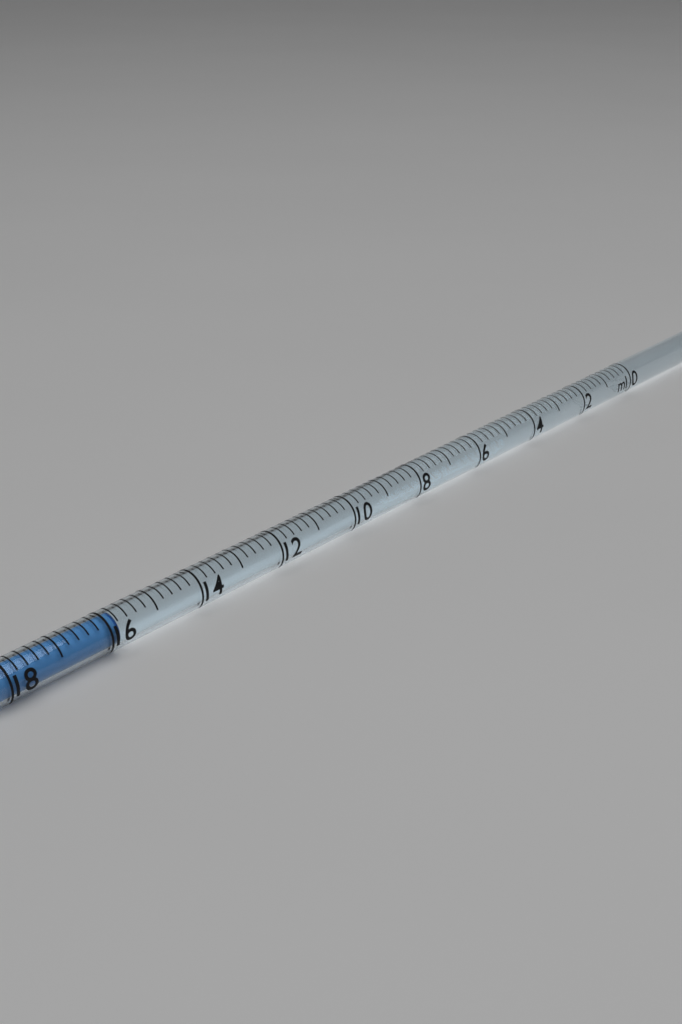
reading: 15.8 ml
